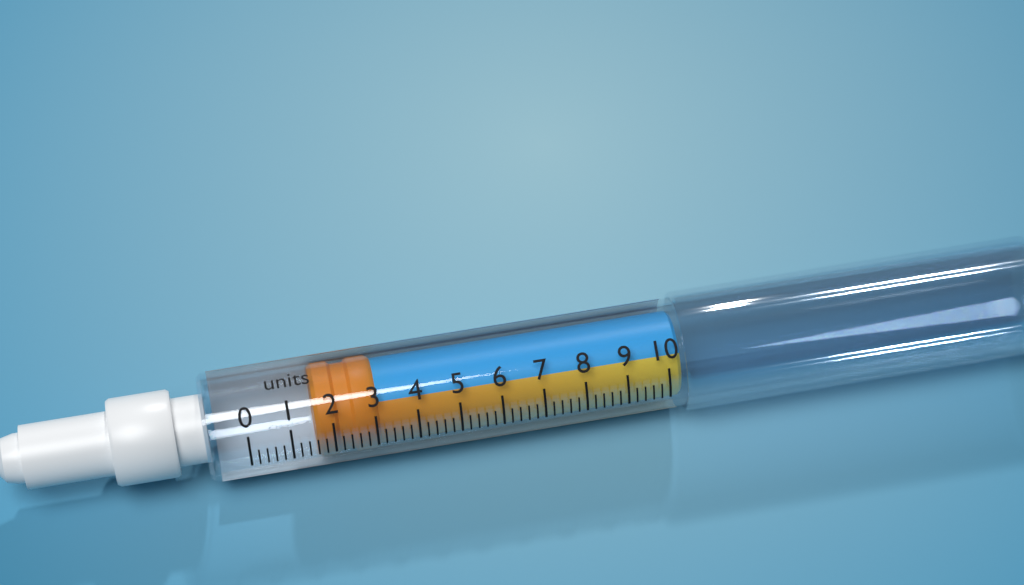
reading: 1.6 units
